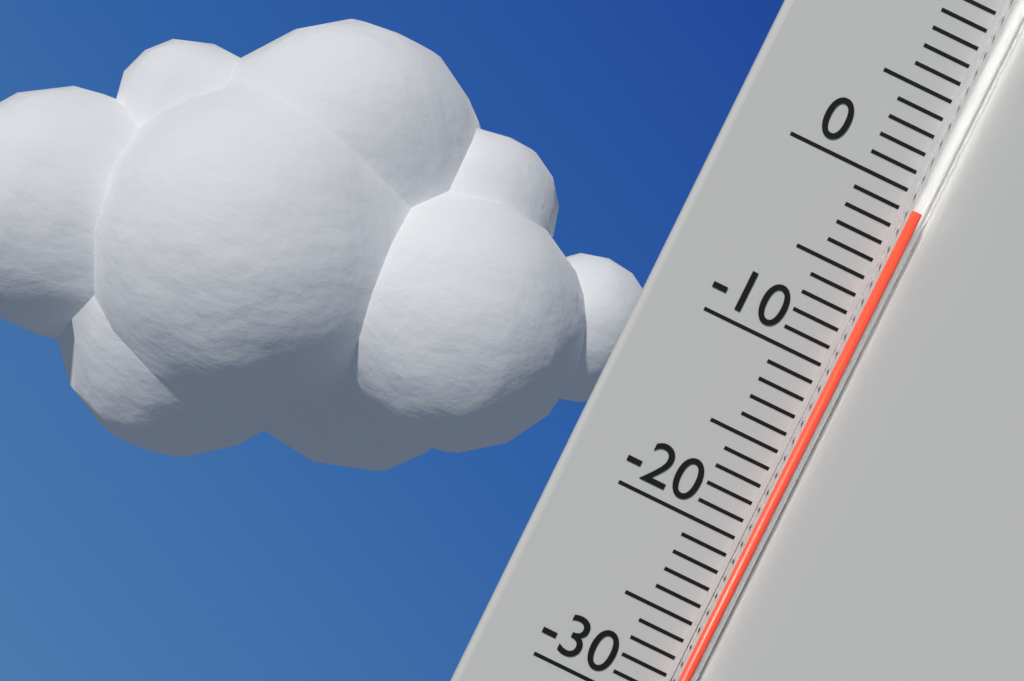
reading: -1 °C
